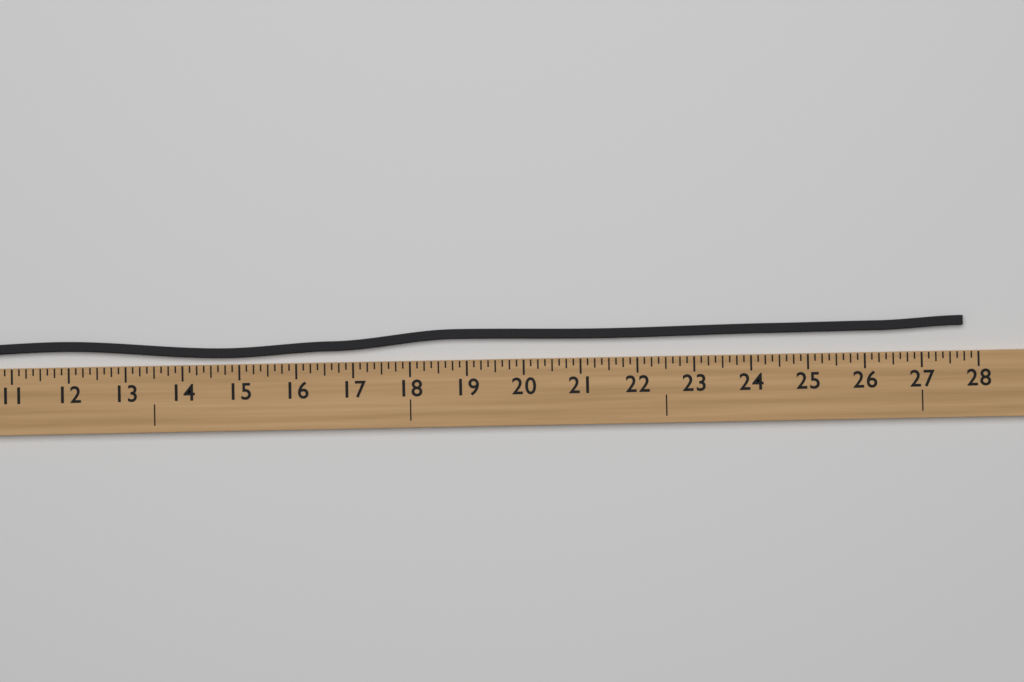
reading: 27.750 (no unit)
